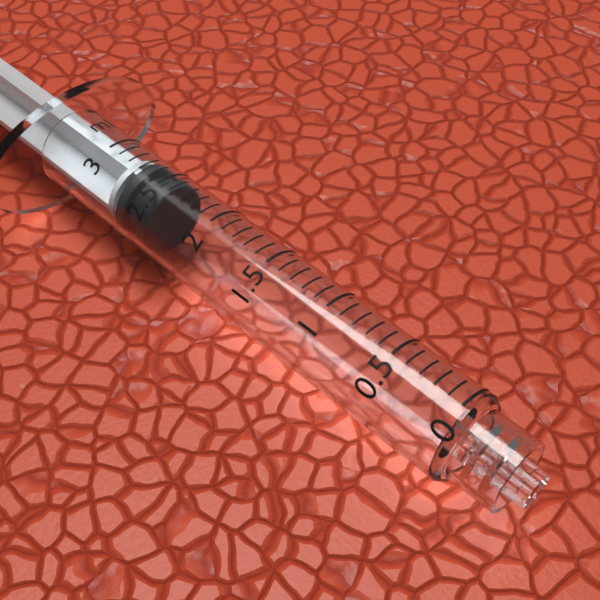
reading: 2.4 ml
